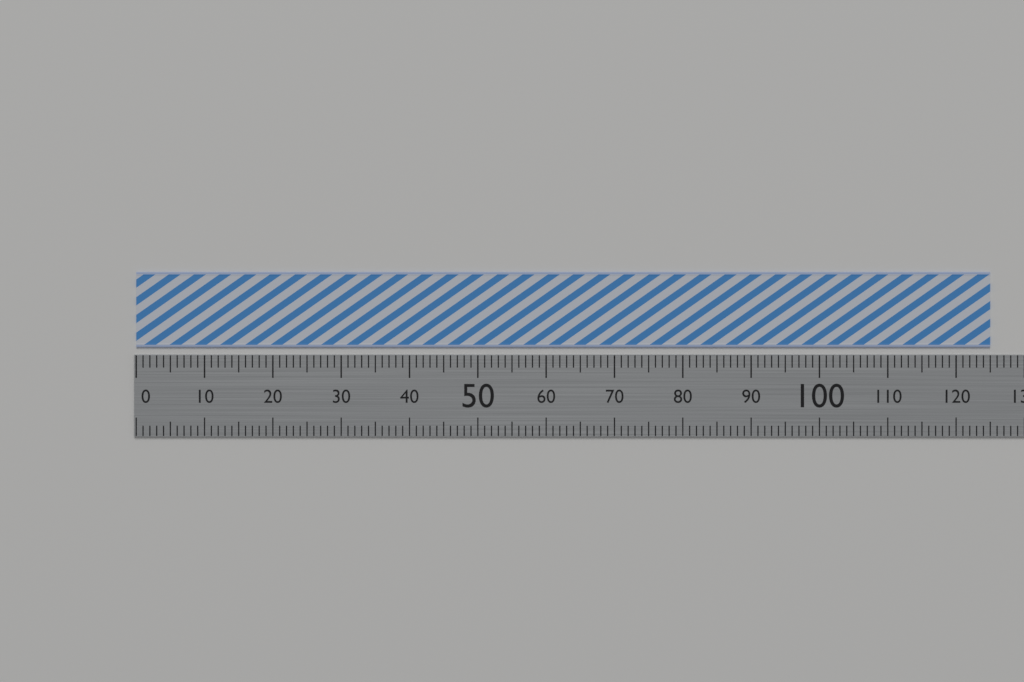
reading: 125 (no unit)
